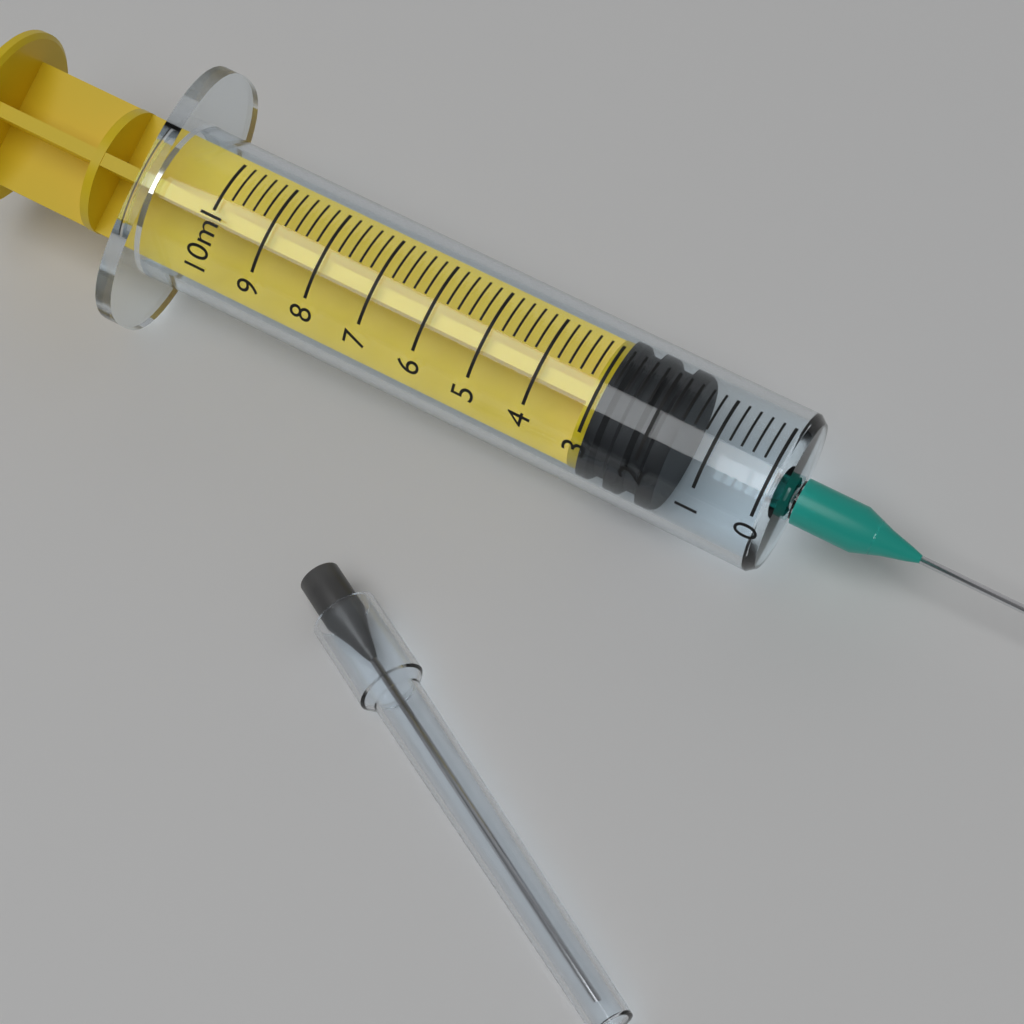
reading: 1.6 ml
